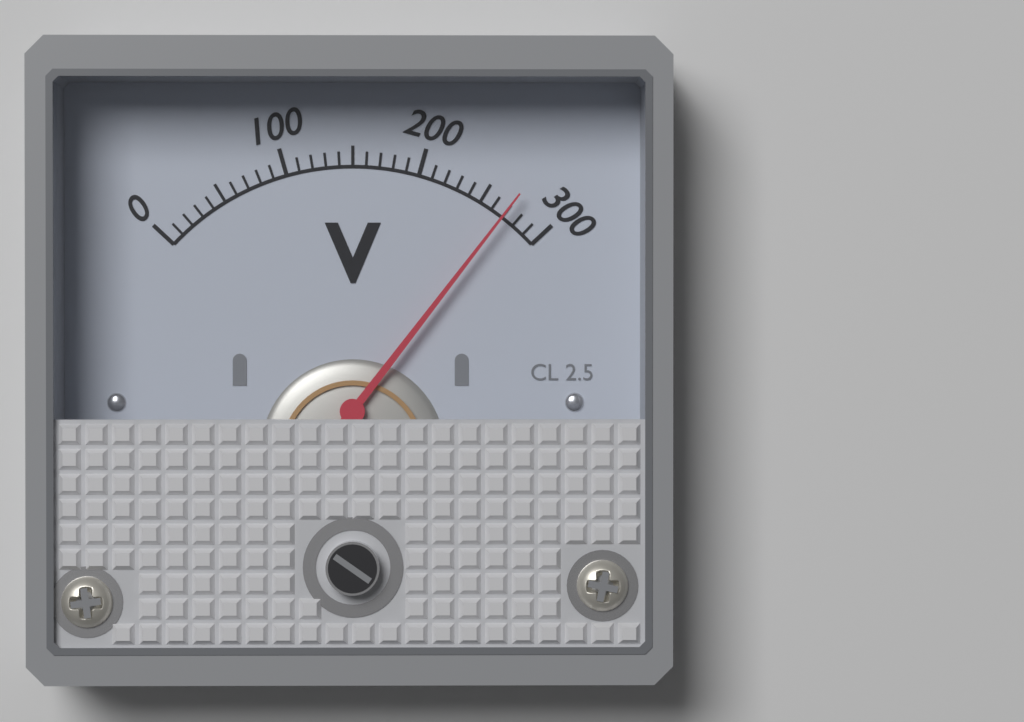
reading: 270 V
